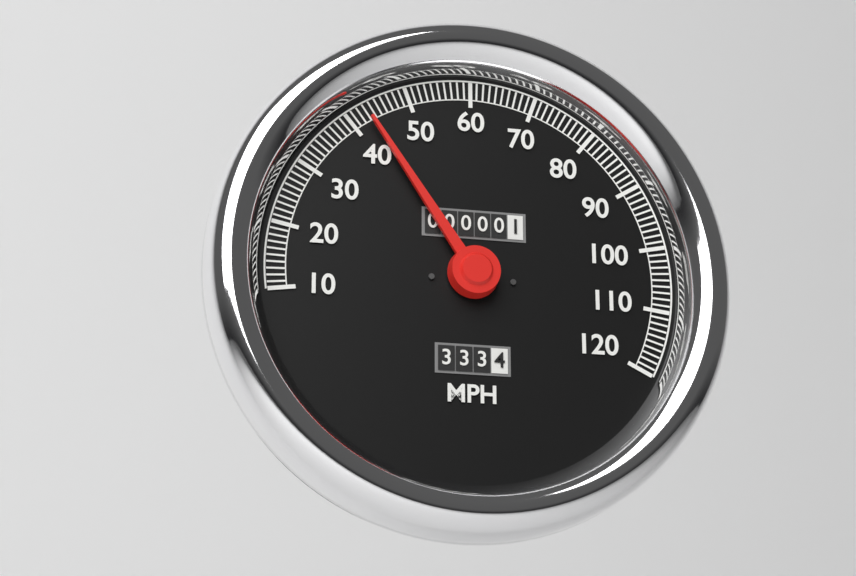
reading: 43 MPH
